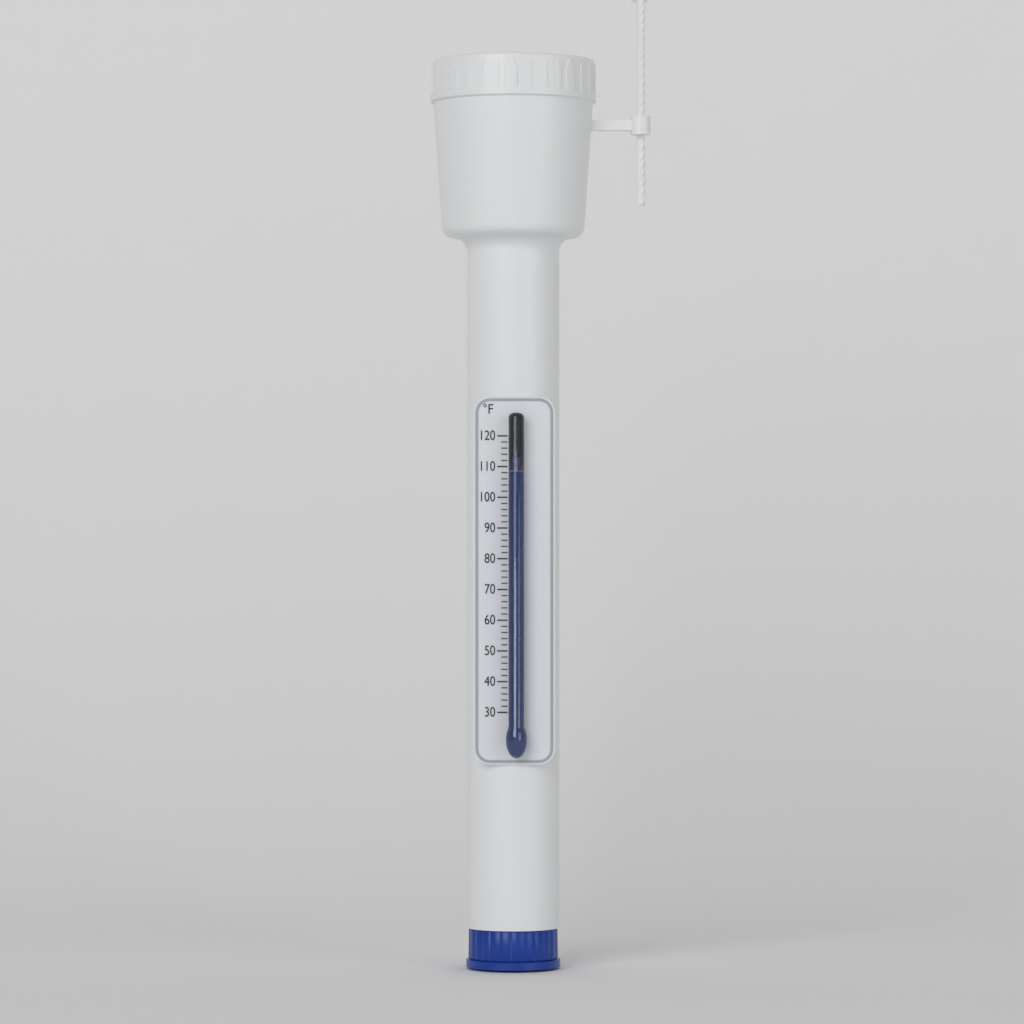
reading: 108 °F
